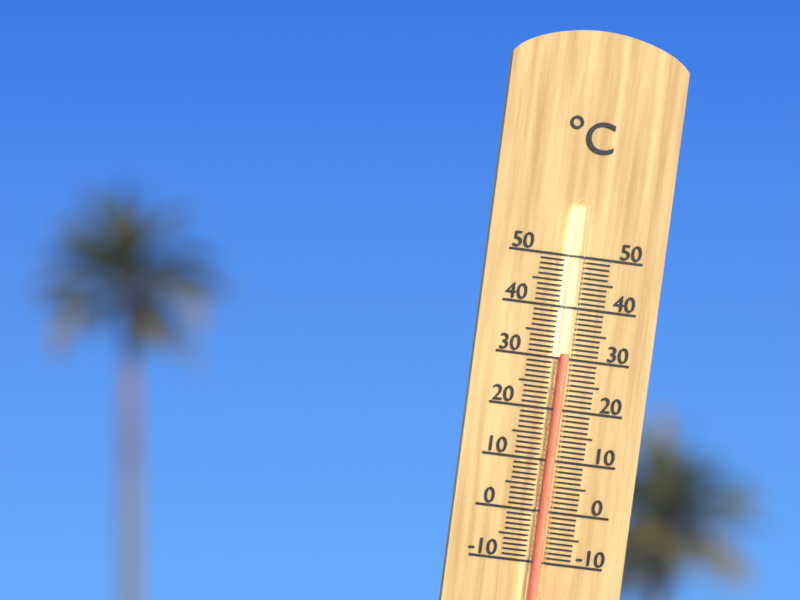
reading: 31 °C
